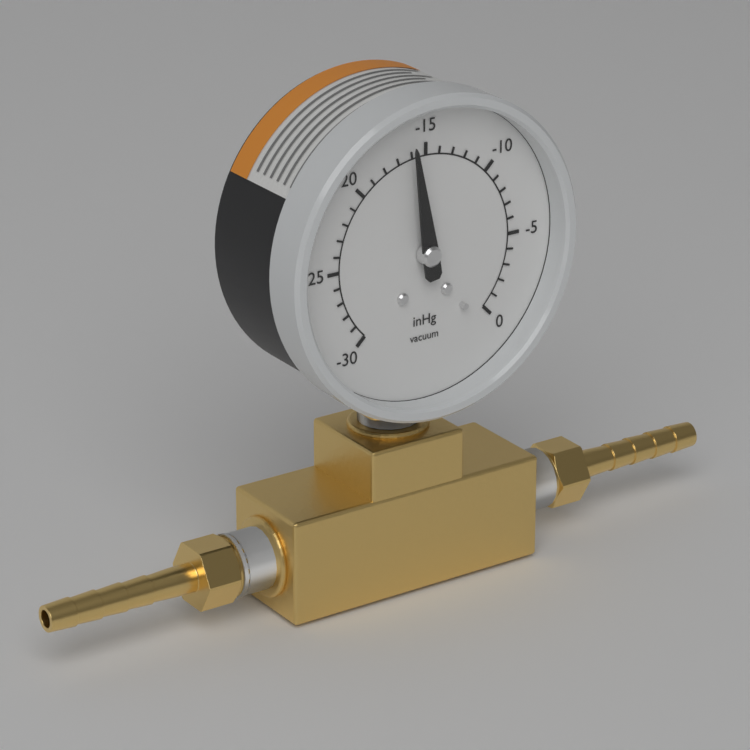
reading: -16 inHg
